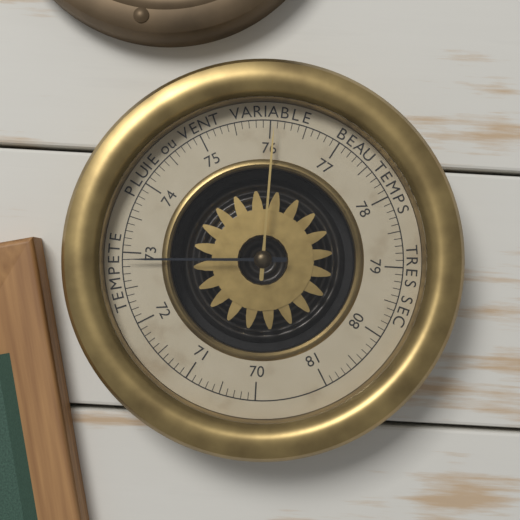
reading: 72.9 (no unit)
